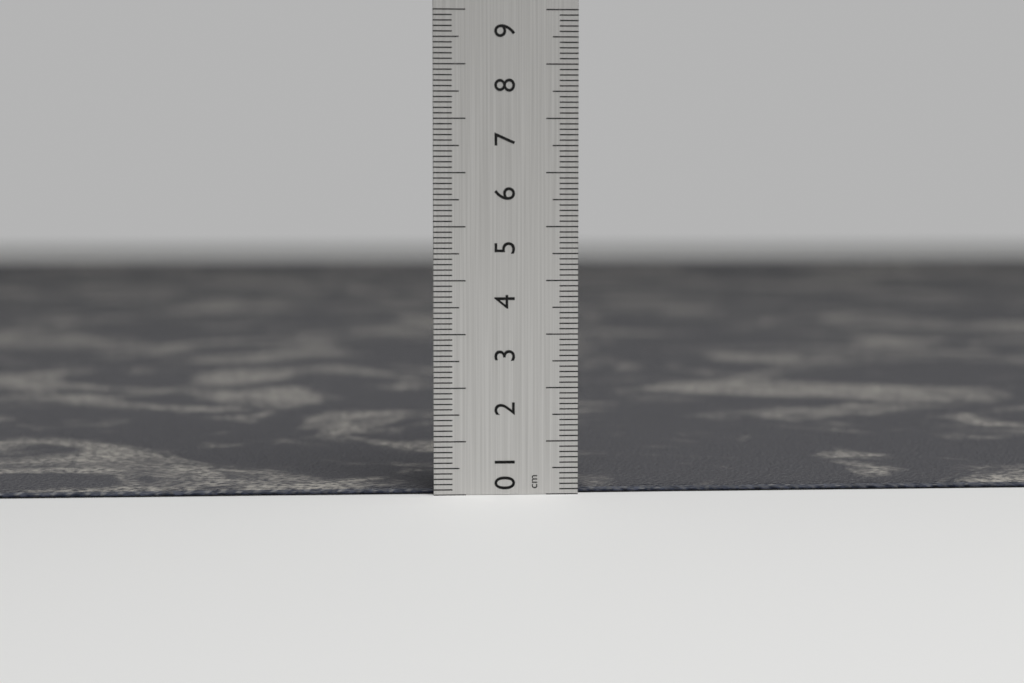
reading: 0.1 cm
